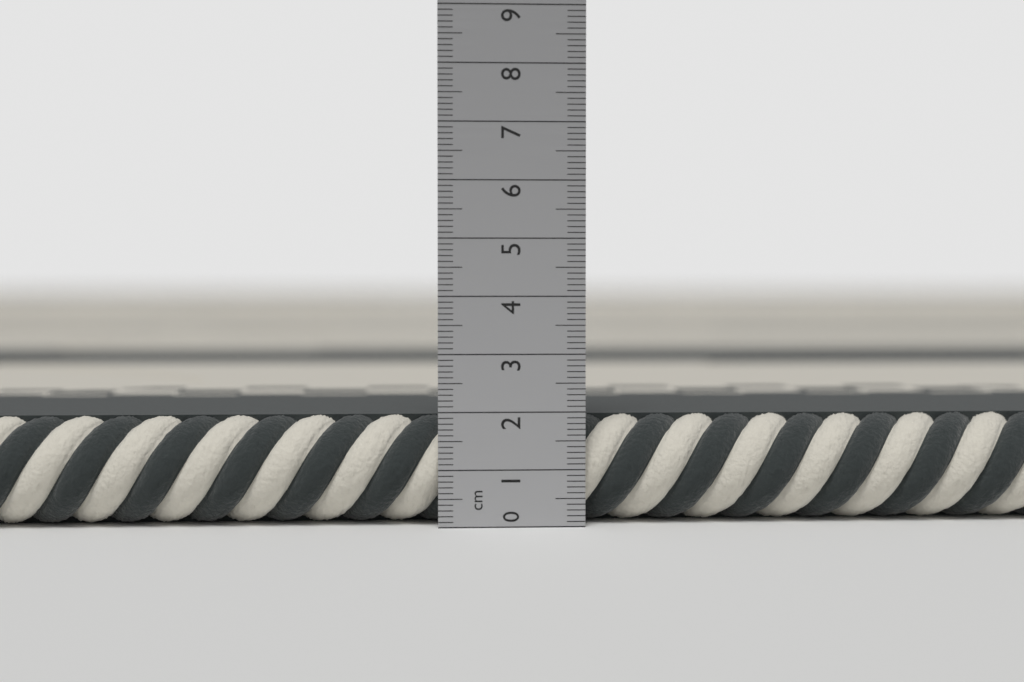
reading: 1.9 cm
